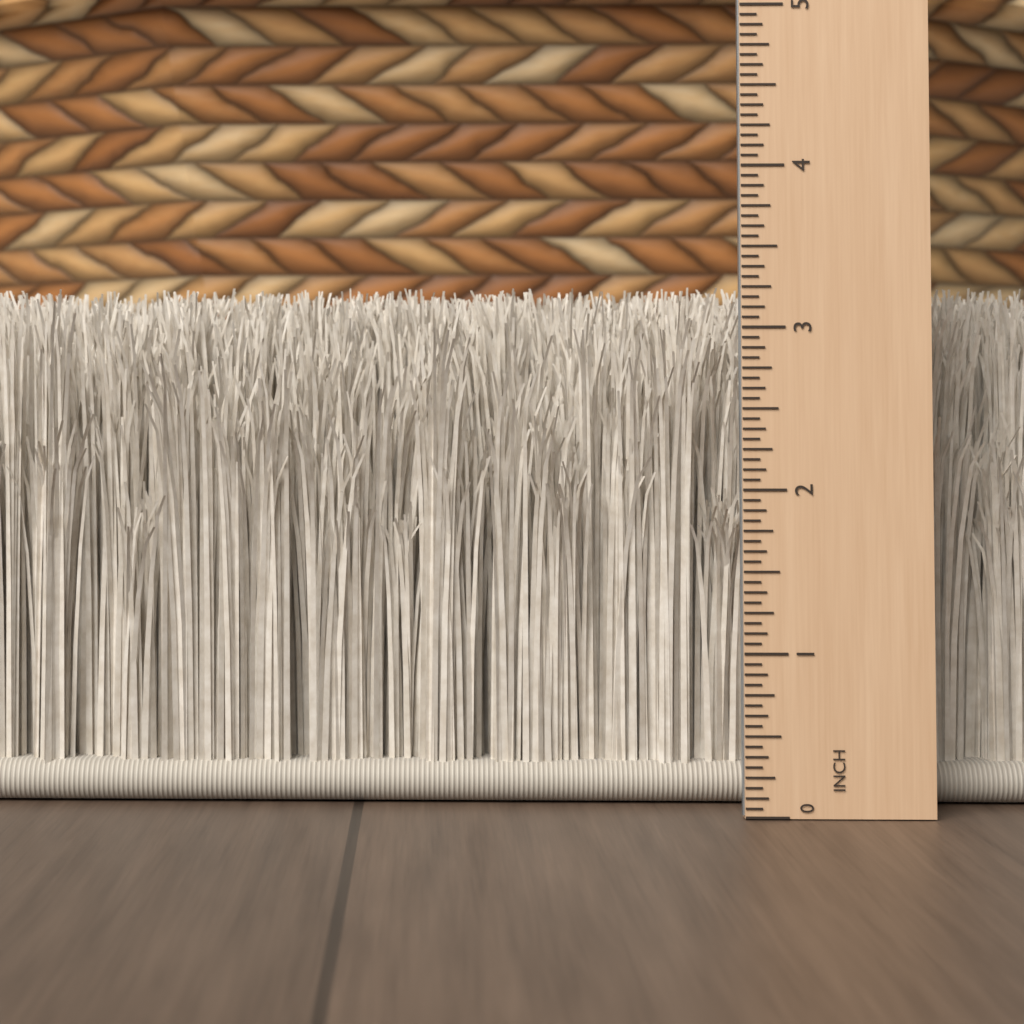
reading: 3.3125 in
